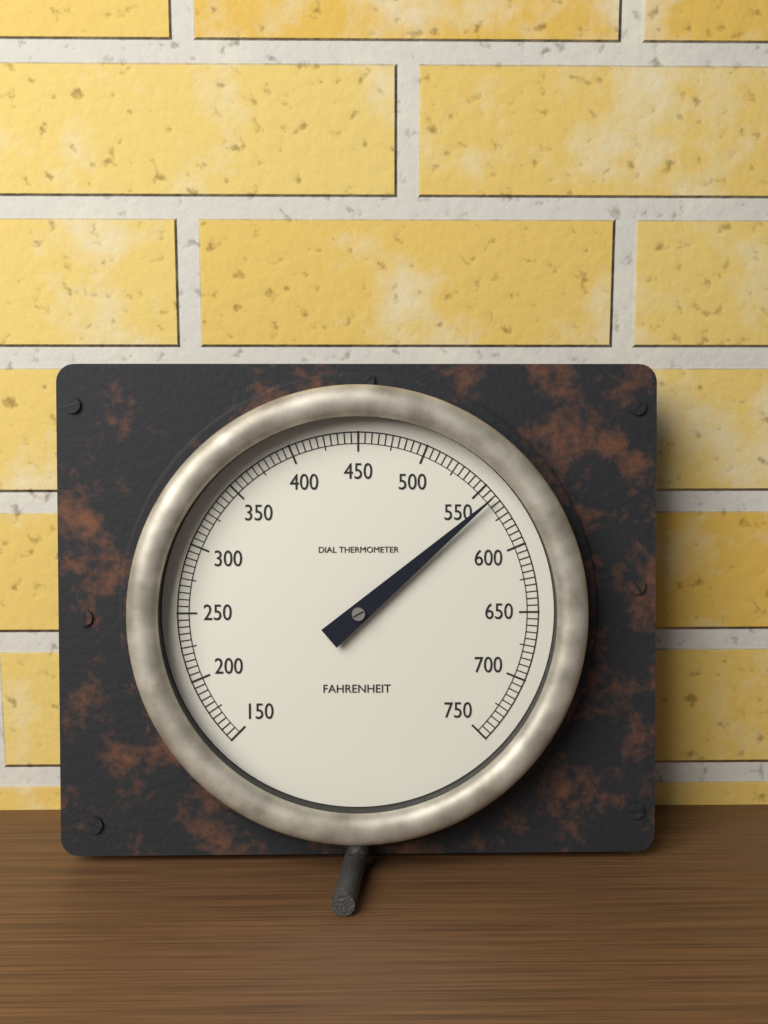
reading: 560 °F
